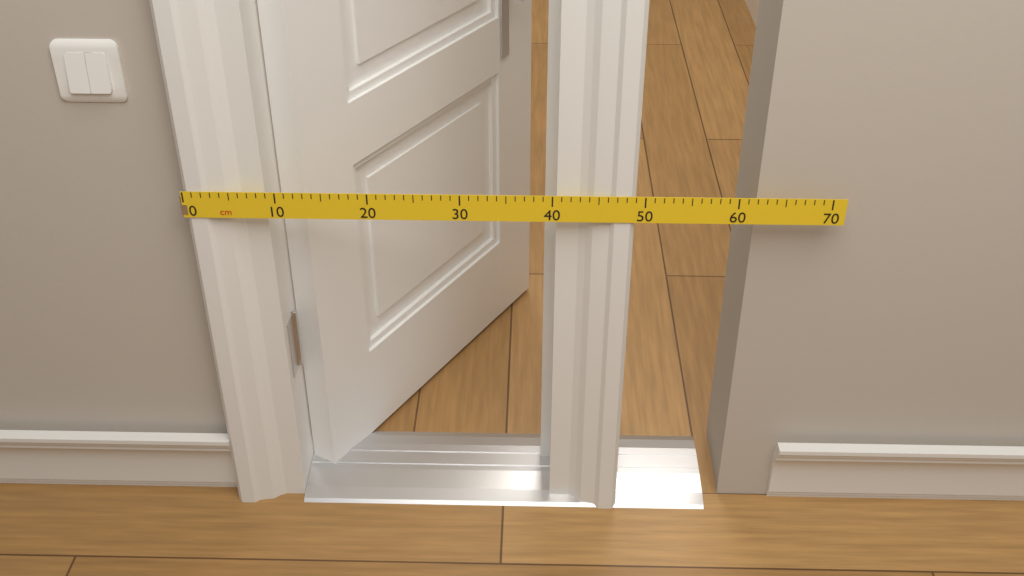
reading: 49 cm
